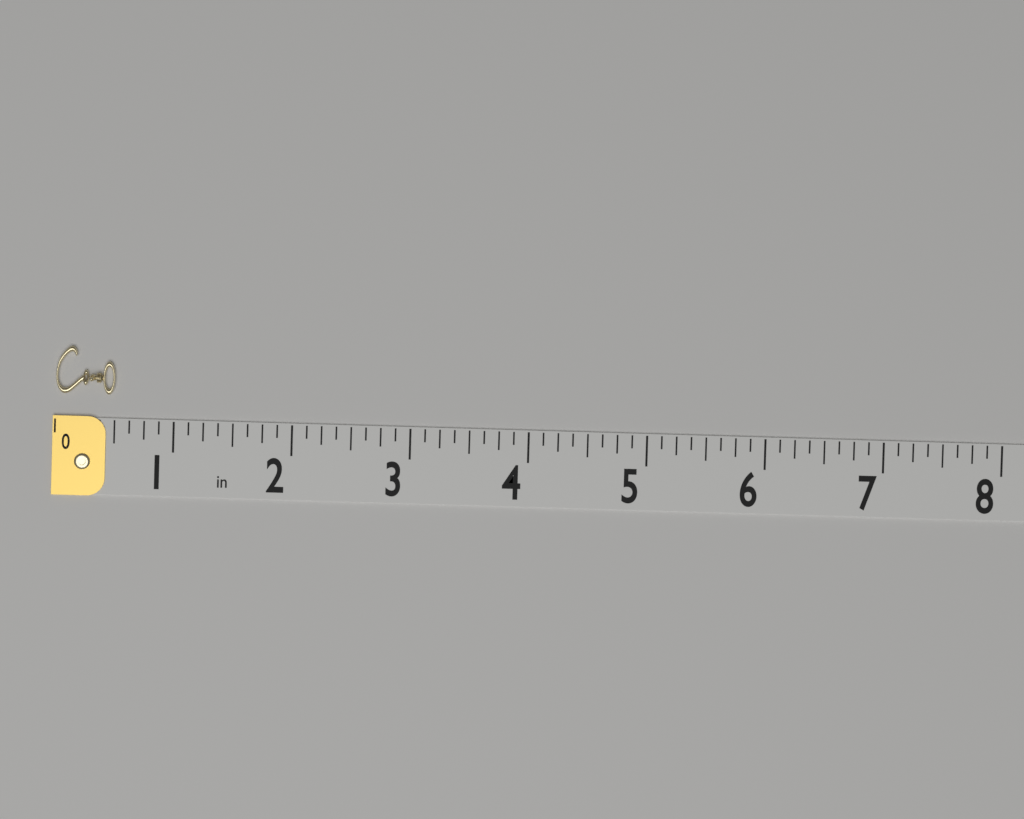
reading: 0.500 in
